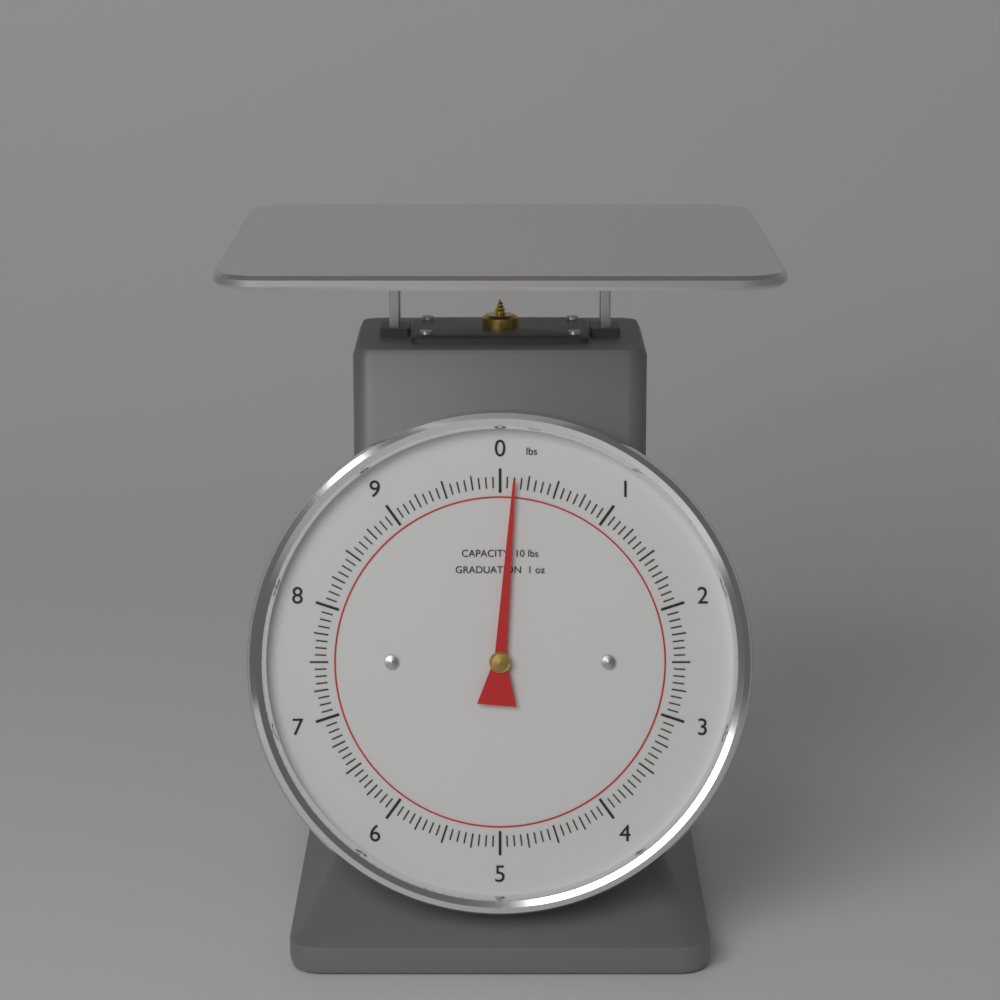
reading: 0.1250 lbs
